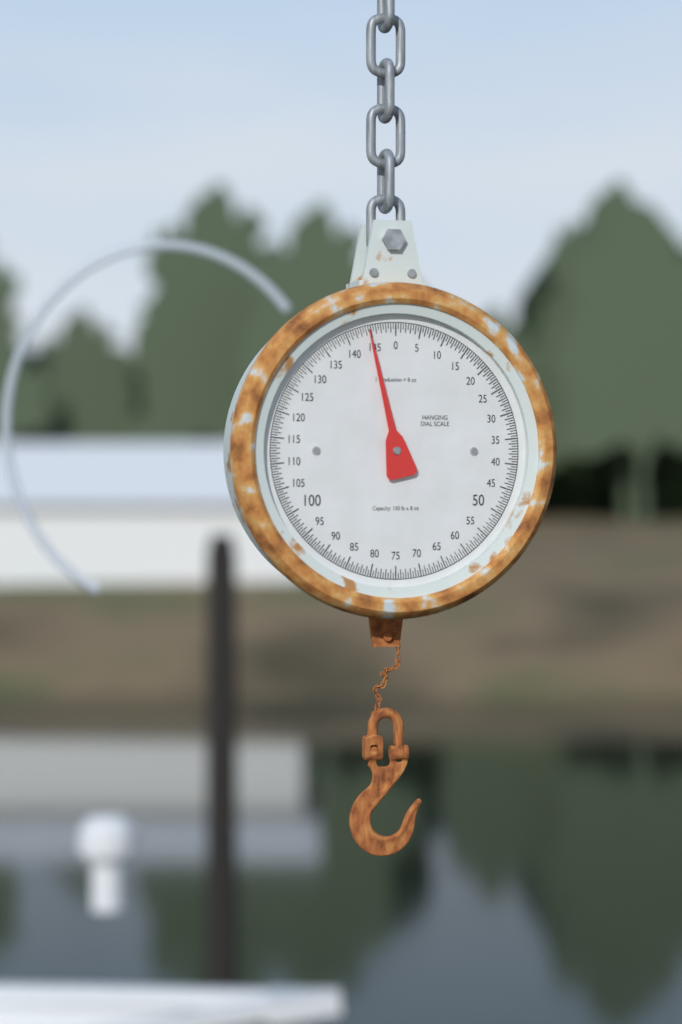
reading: 144.5 lb
